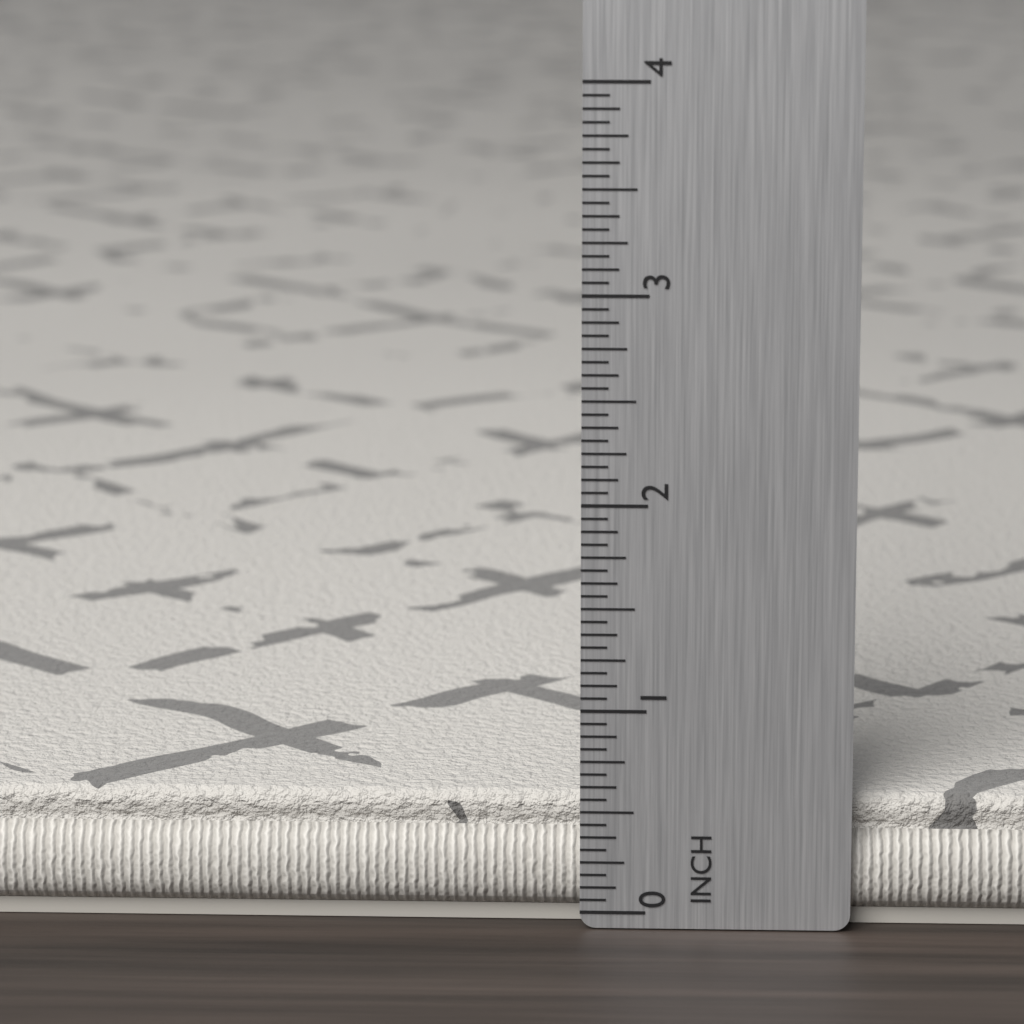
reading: 0.5625 in
